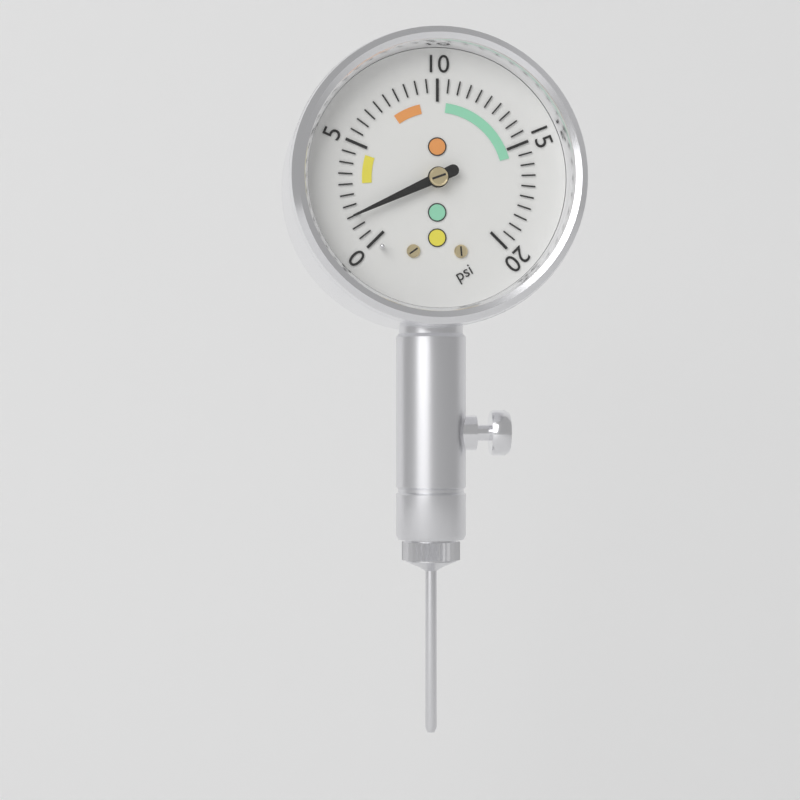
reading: 1.5 psi
